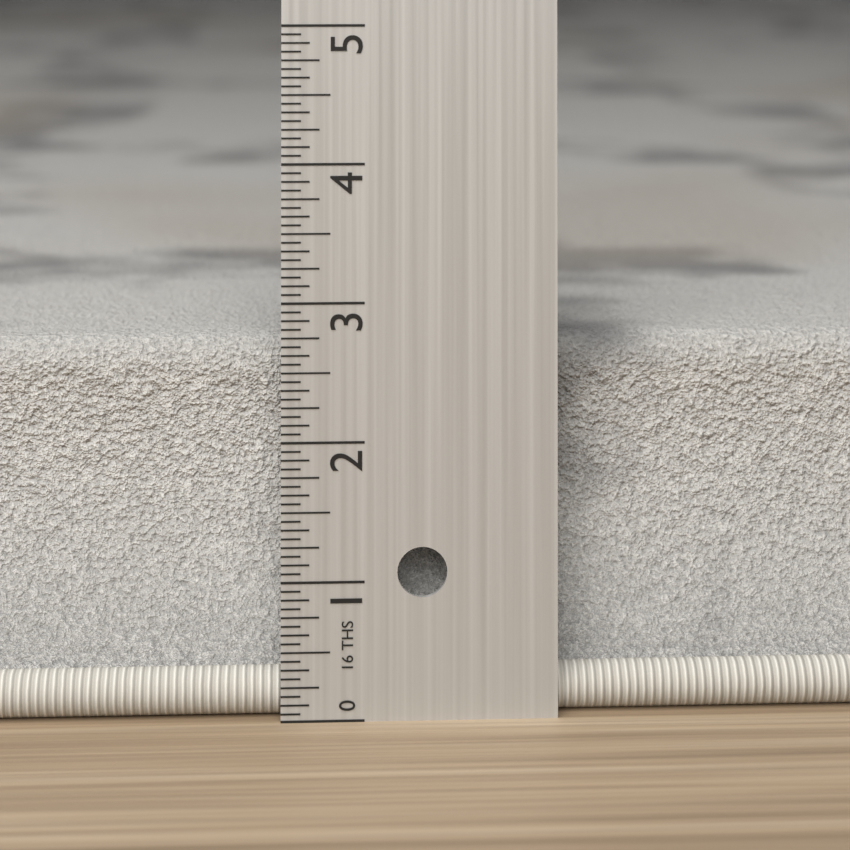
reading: 2.6875 in
